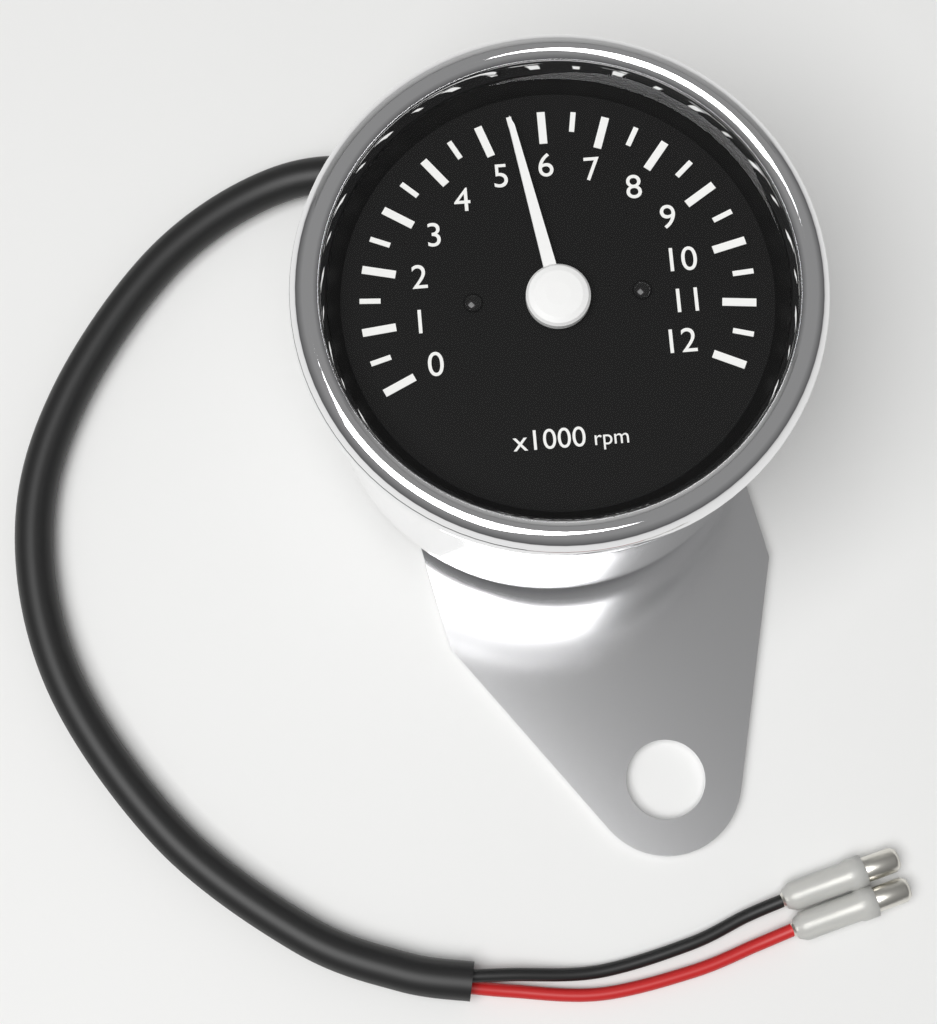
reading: 5500 rpm
